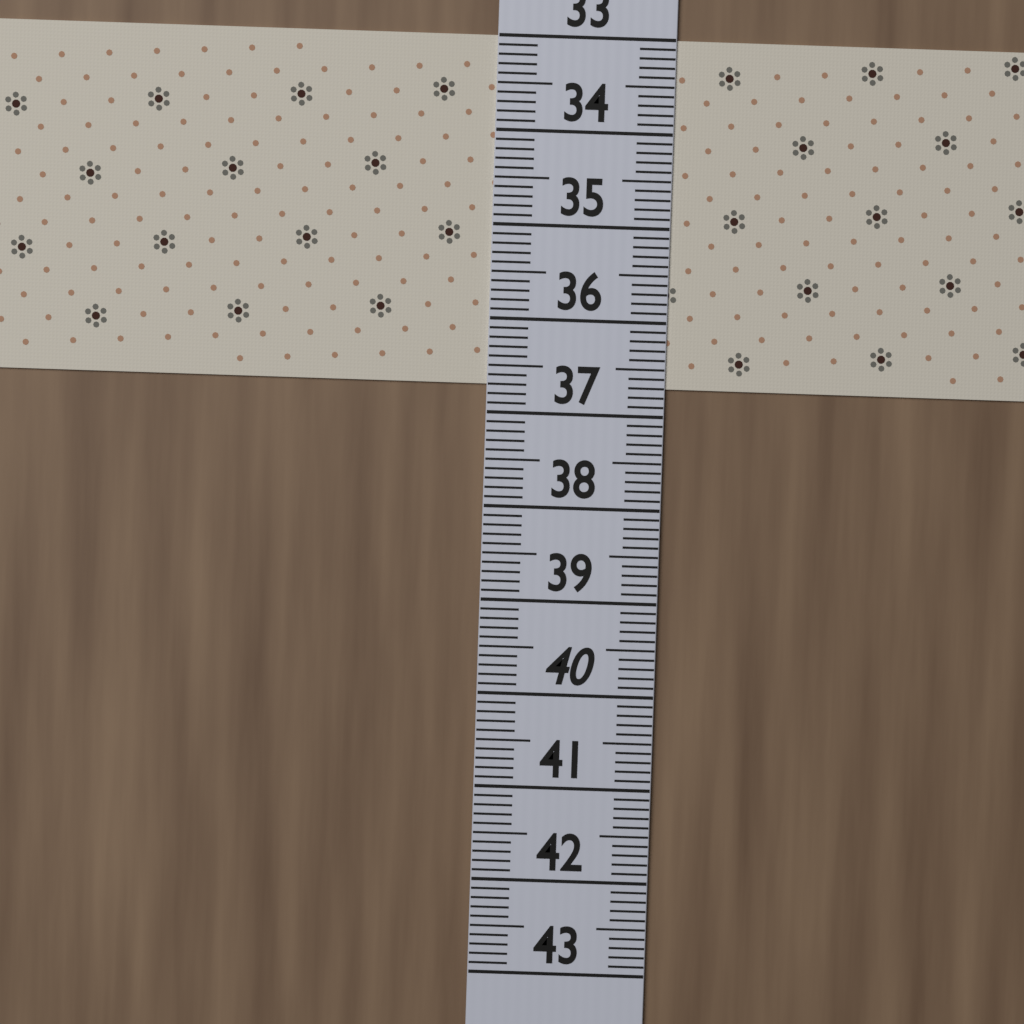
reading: 36.7 (no unit)
